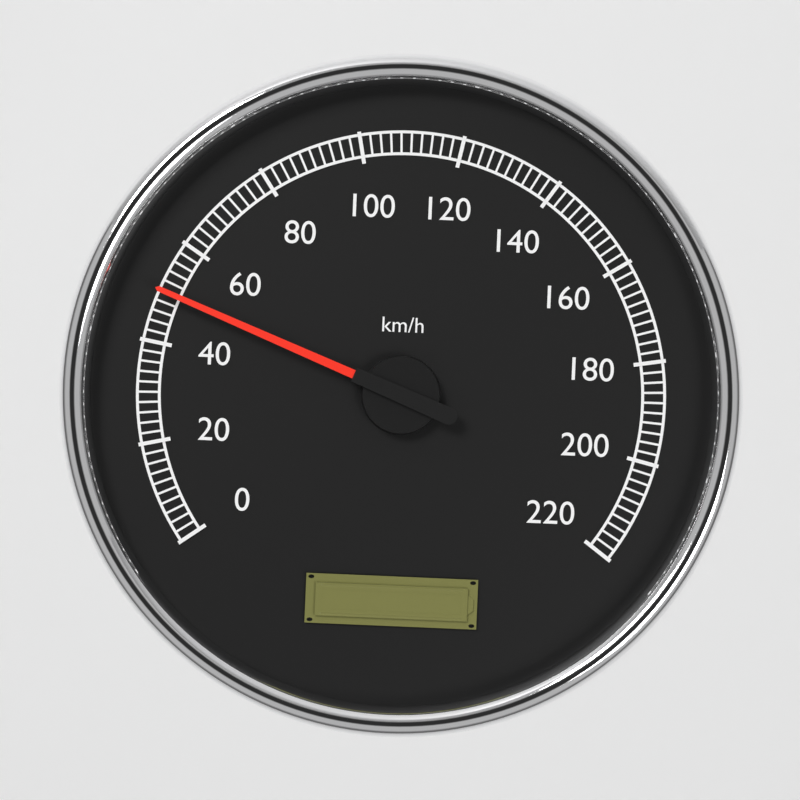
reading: 50 km/h
